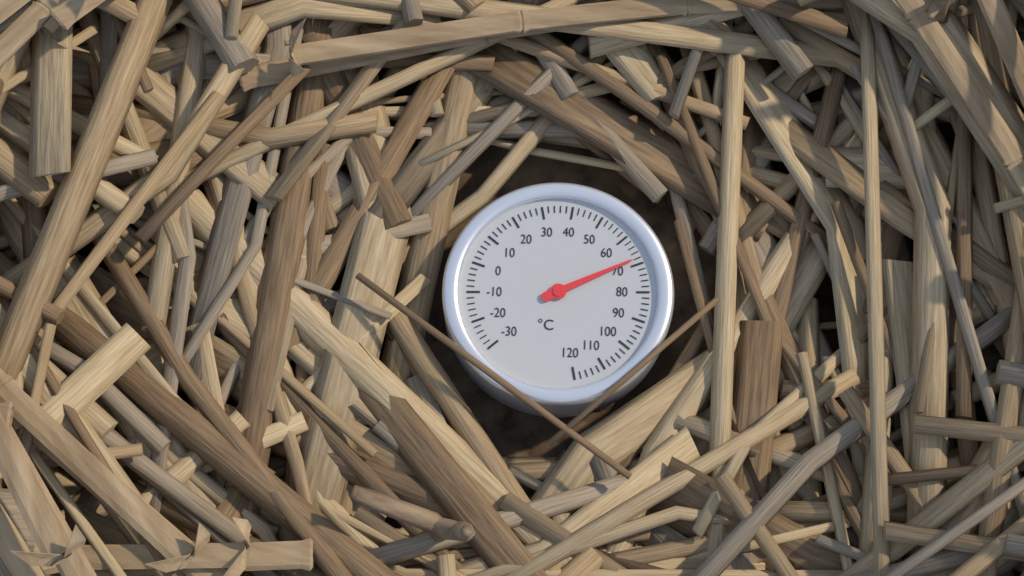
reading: 68 °C
